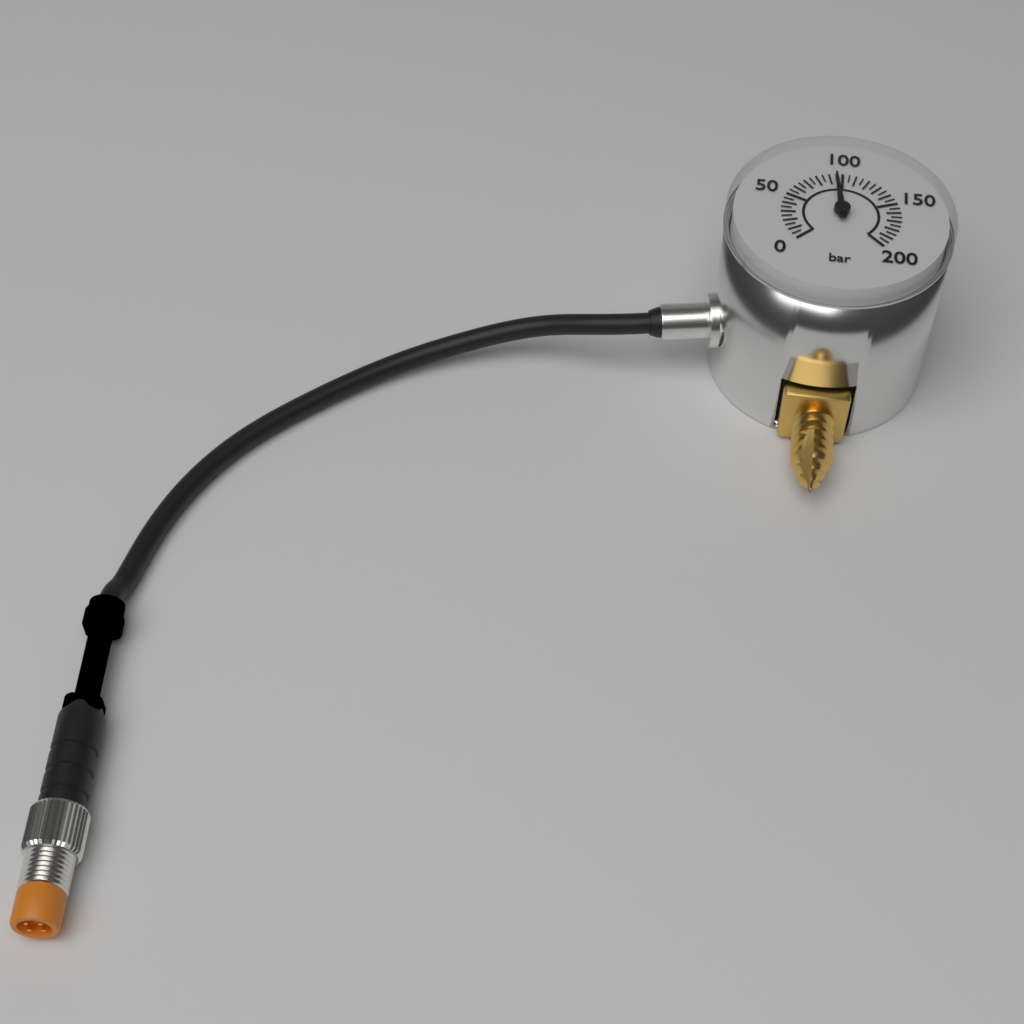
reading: 95 bar
